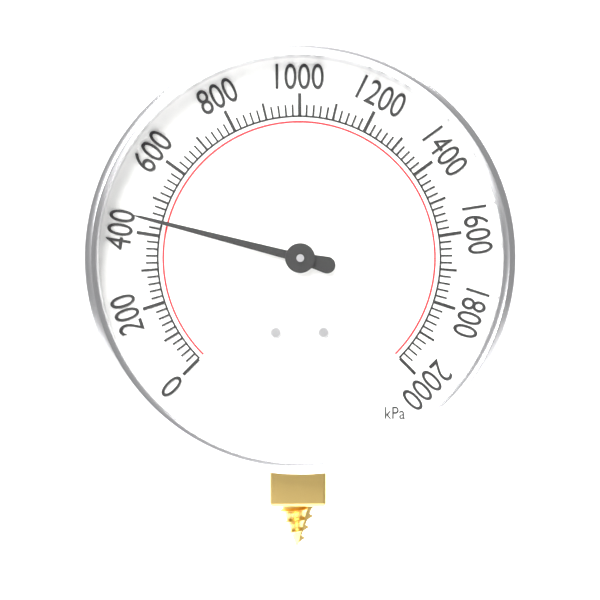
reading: 440 kPa
